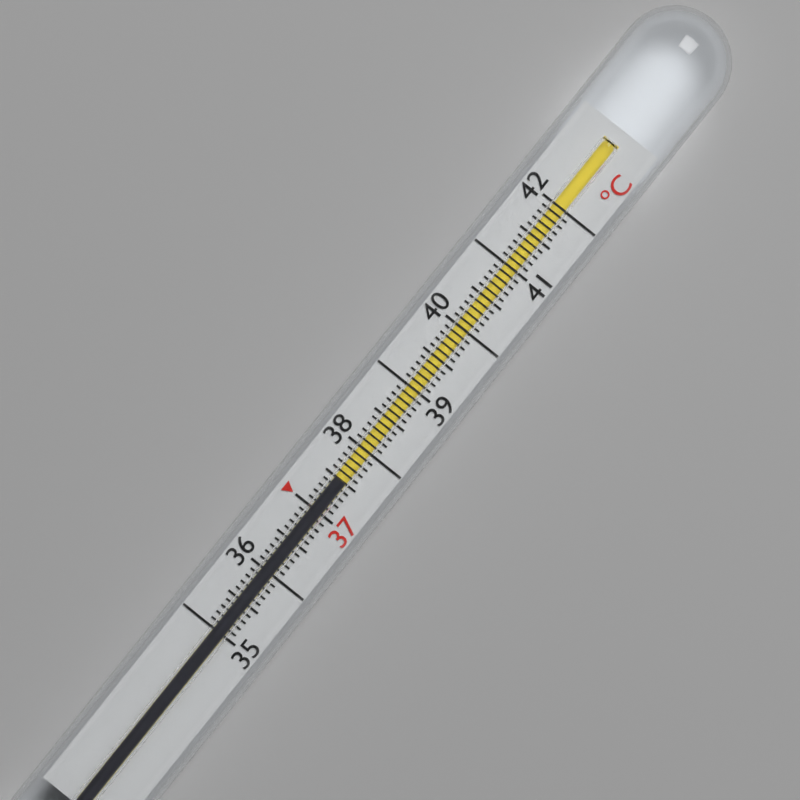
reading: 37.5 °C
